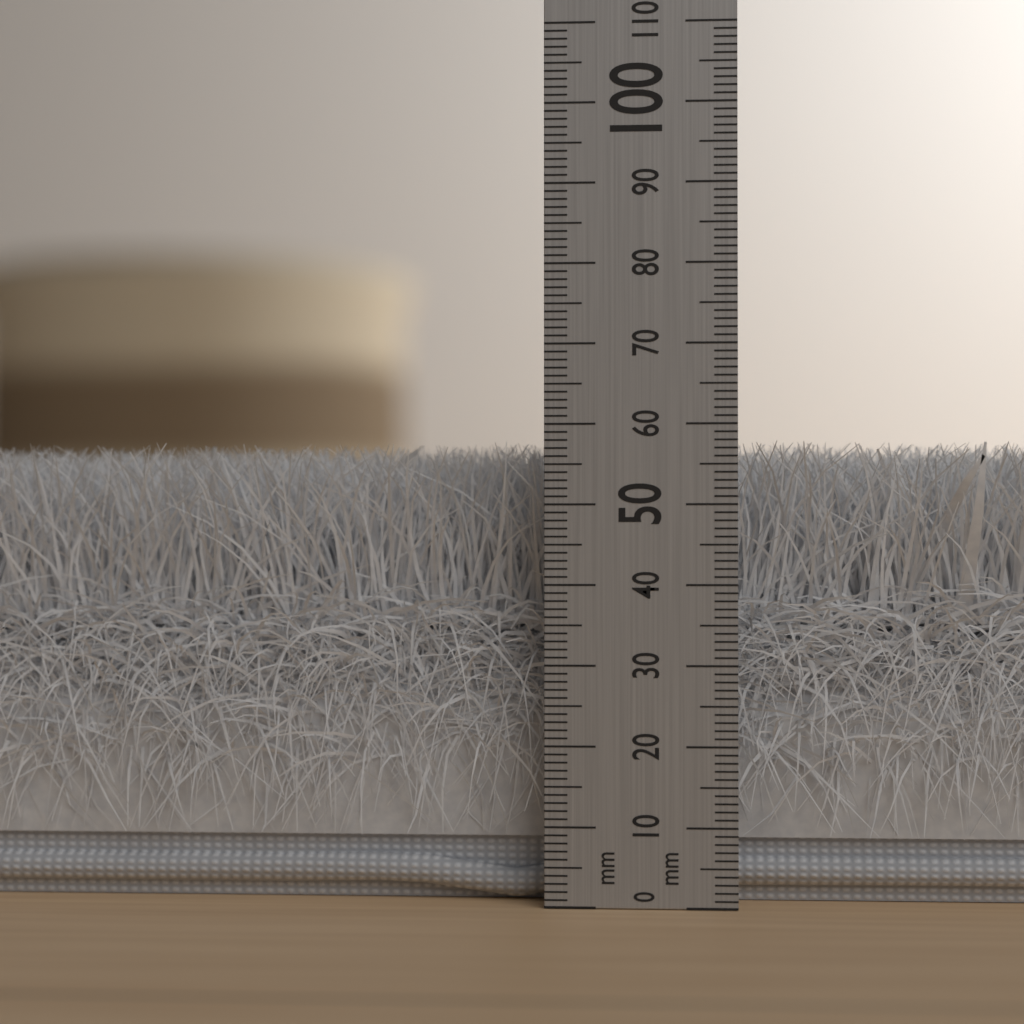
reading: 58 mm
